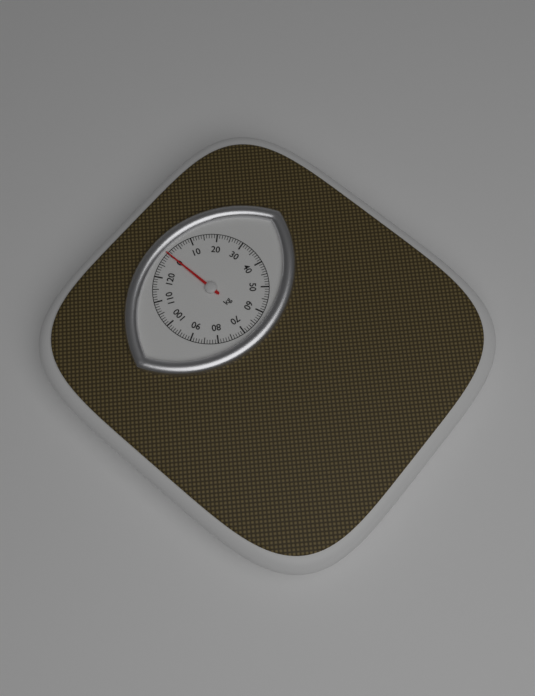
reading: 0 kg
